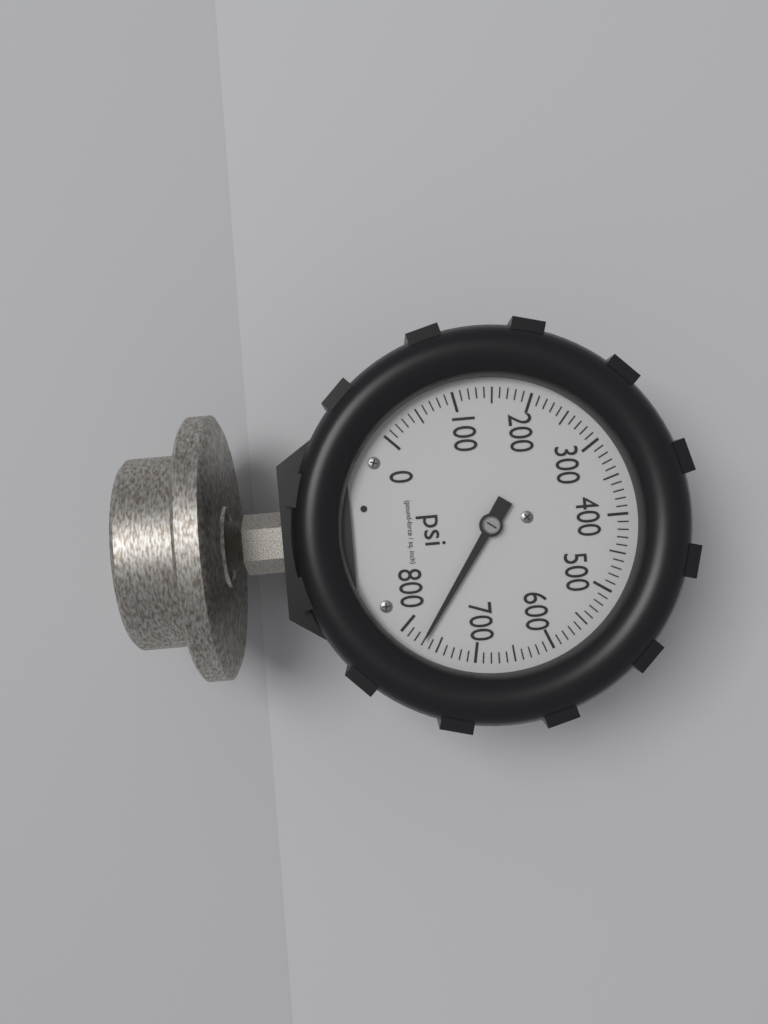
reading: 770 psi
